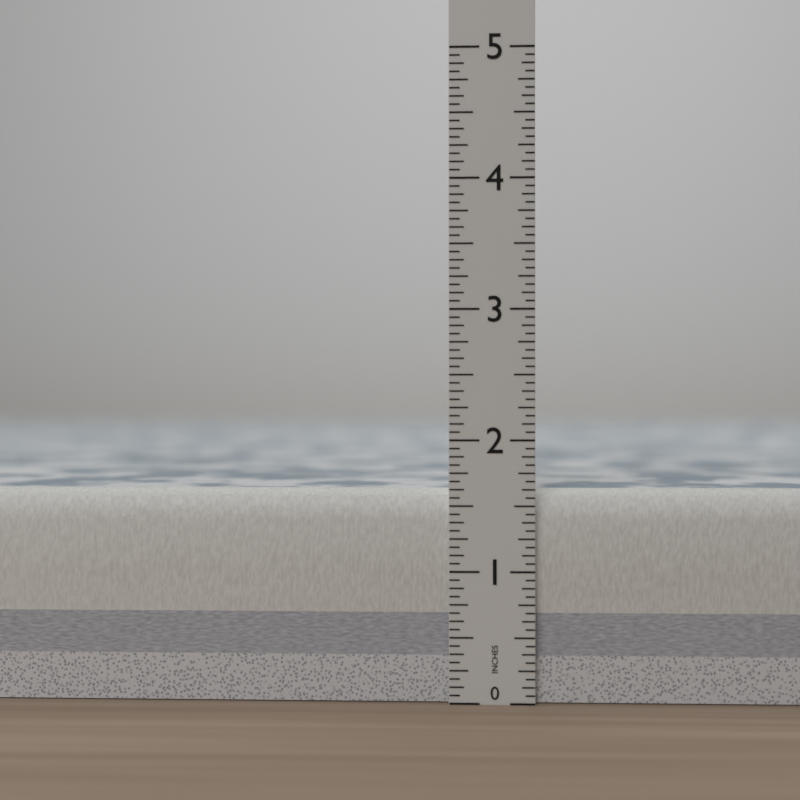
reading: 1.6250 in
